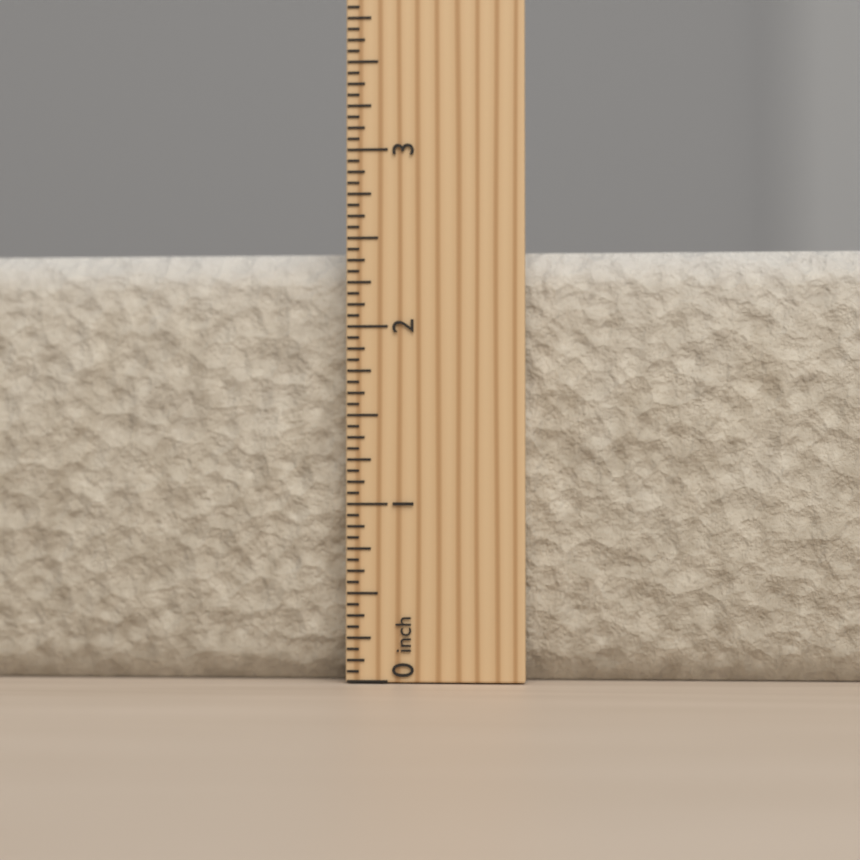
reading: 2.4375 inch
